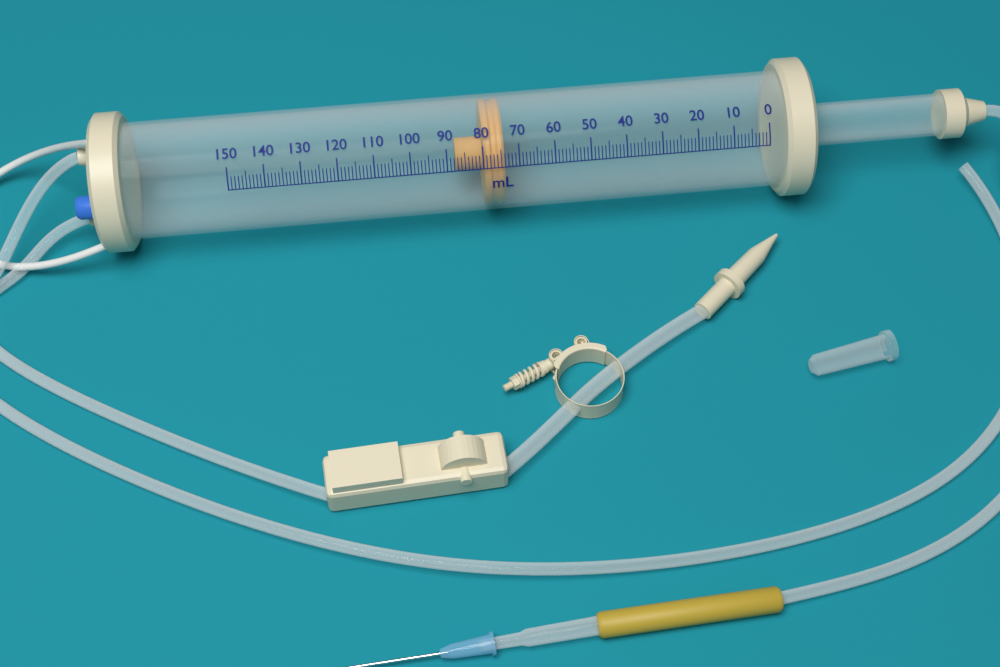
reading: 74 ml
